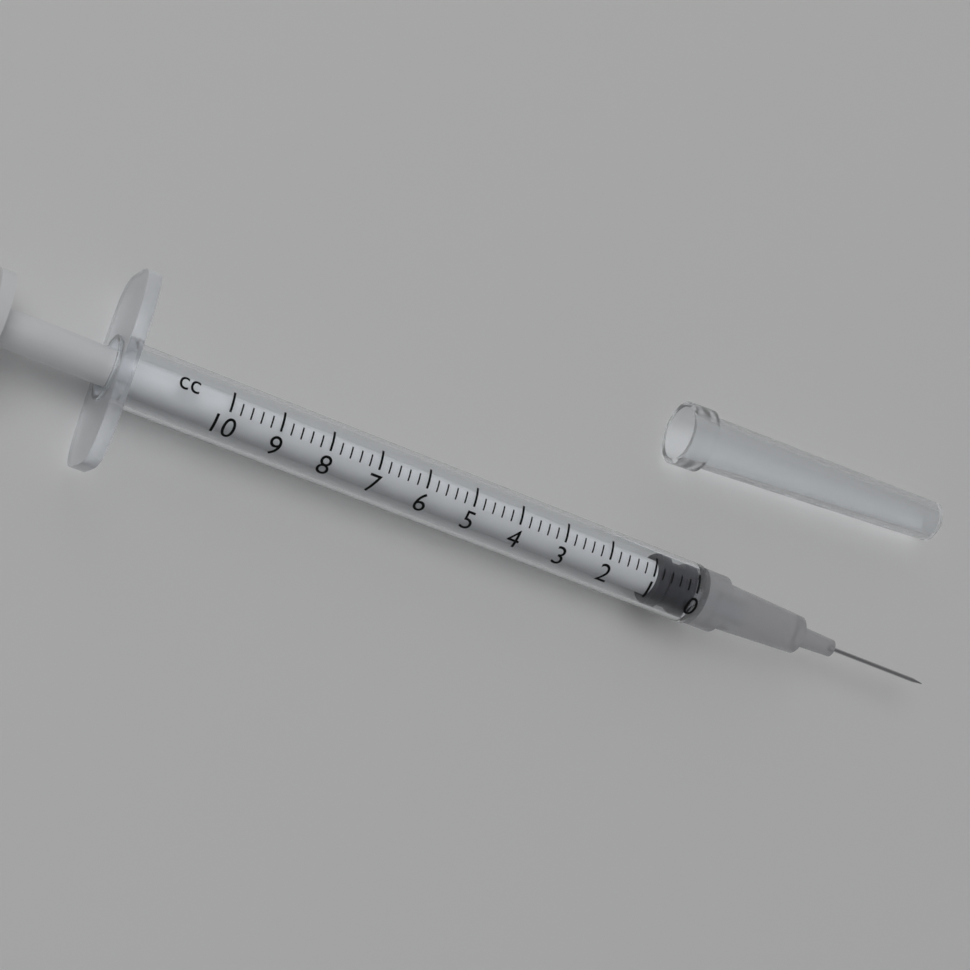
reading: 0.0 cc
